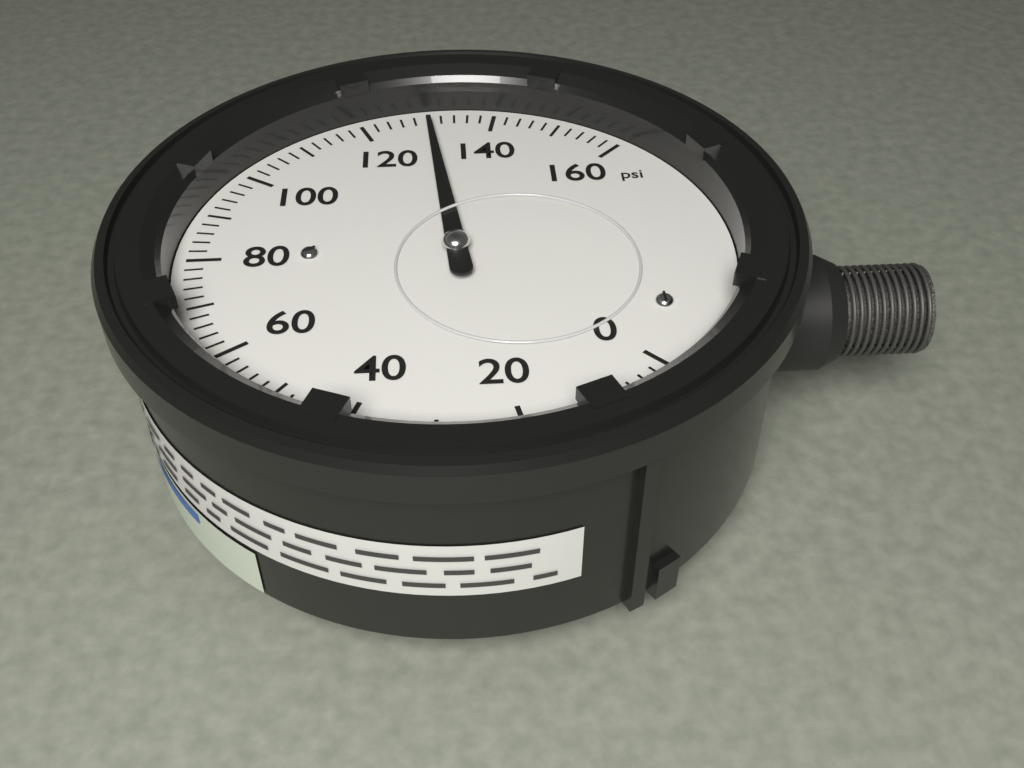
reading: 130 psi
